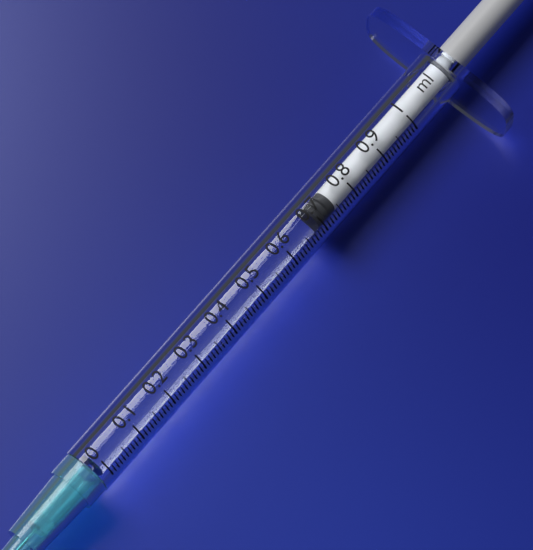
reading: 0.70 ml
